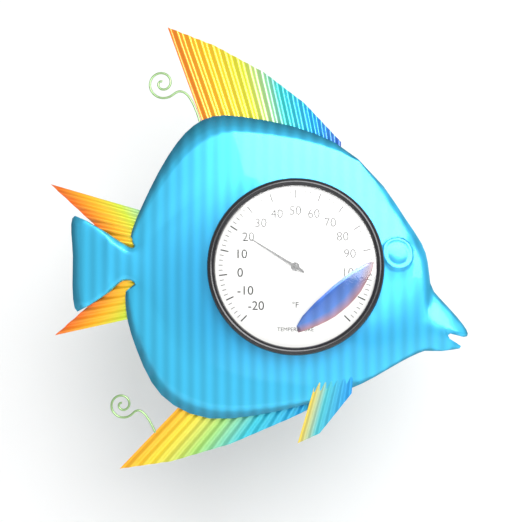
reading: 20 °F
